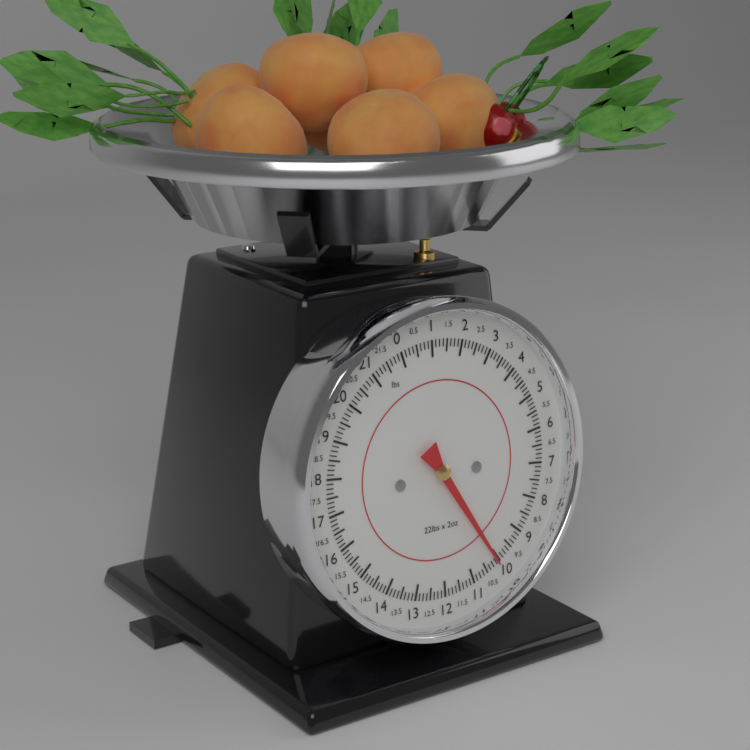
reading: 10.125 lbs
